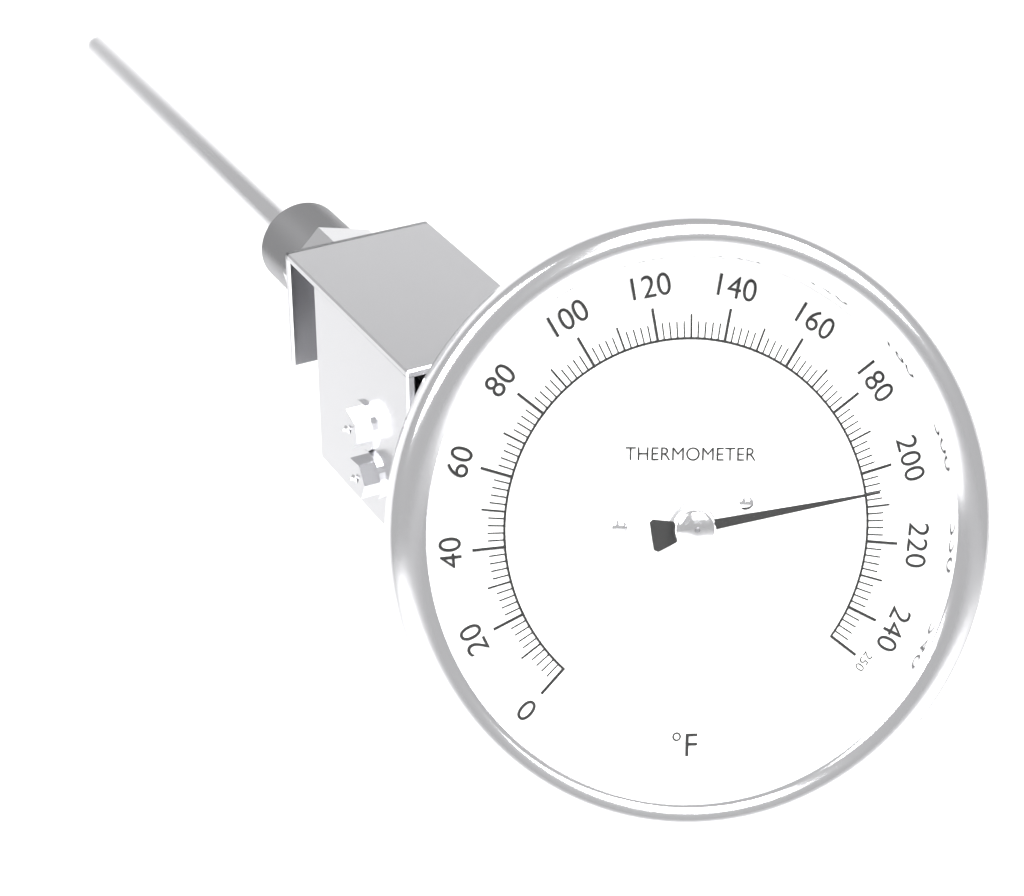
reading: 206 °F
